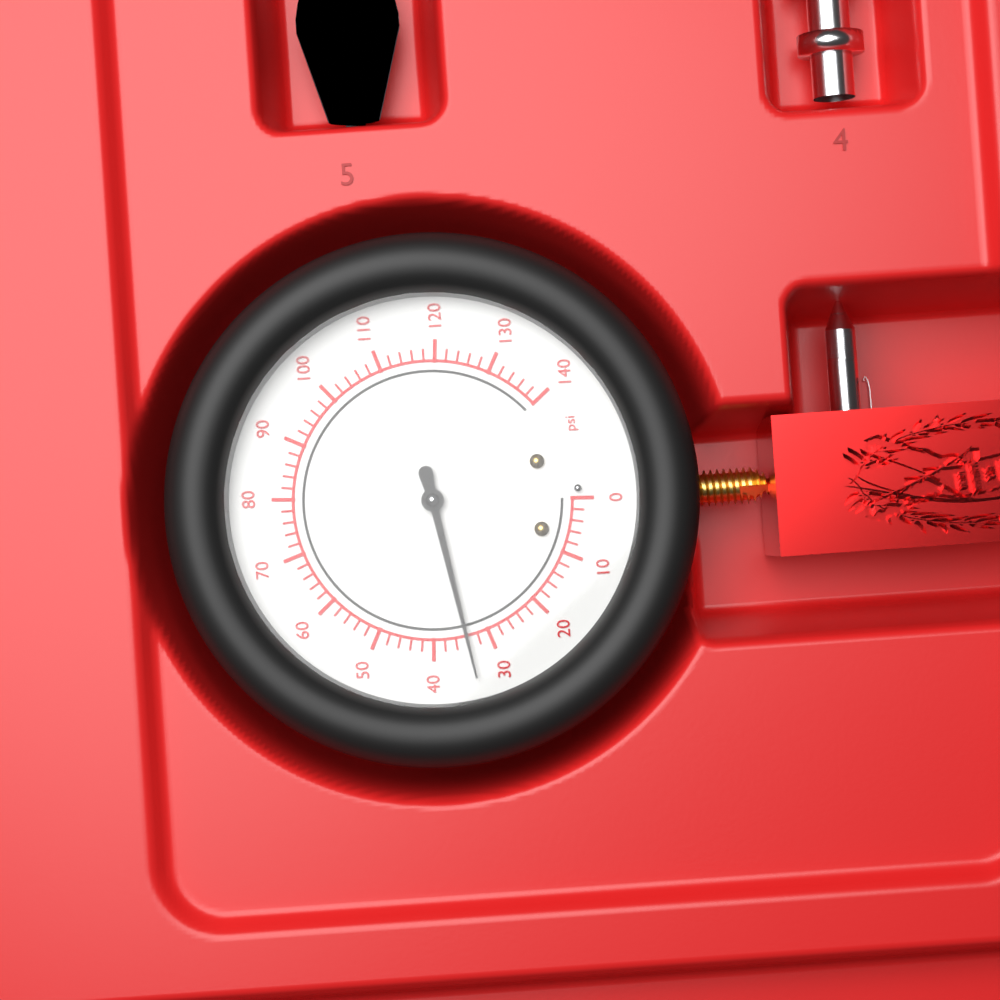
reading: 34 psi
